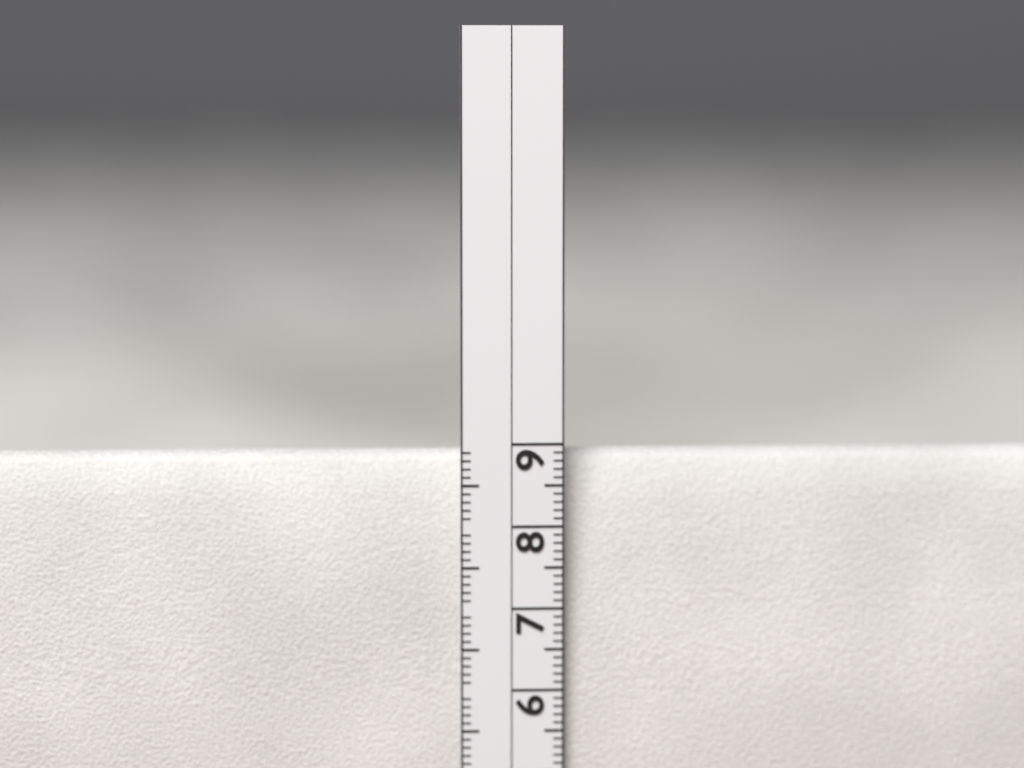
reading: 8.9 cm
